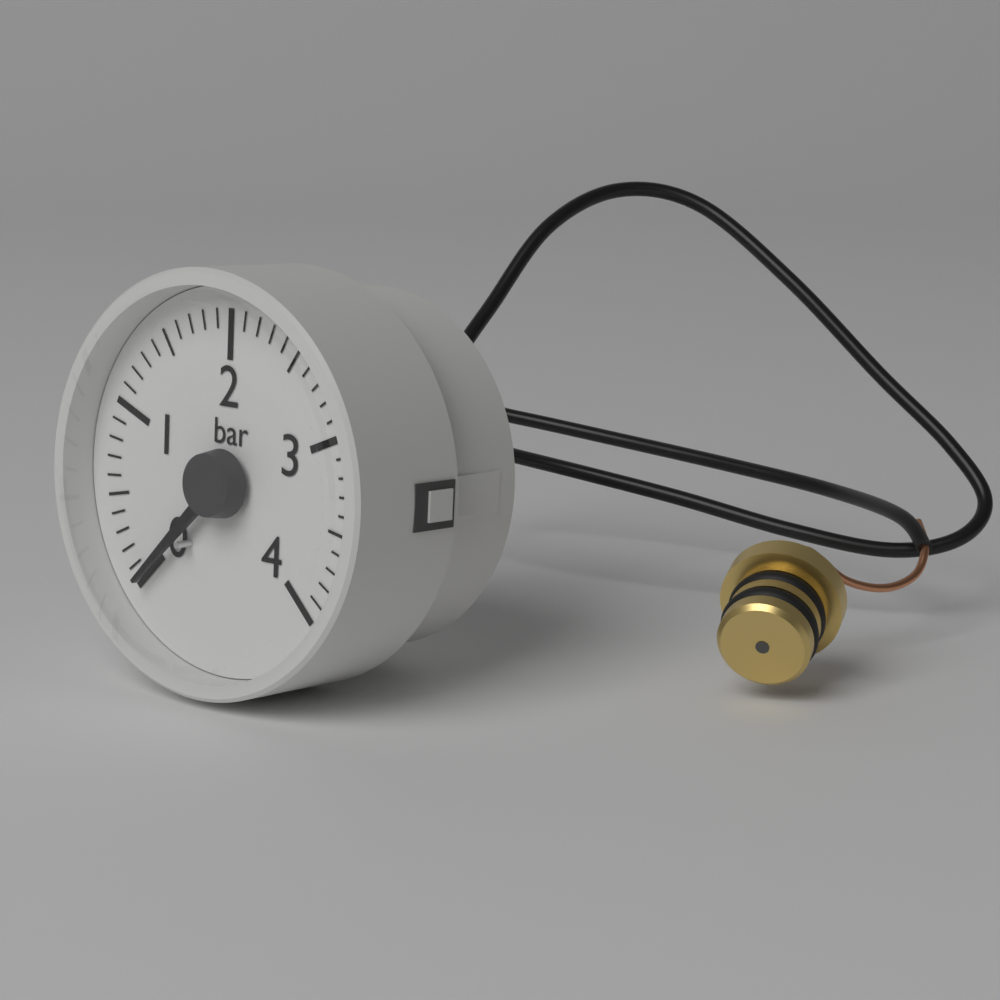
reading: 0.0 bar
